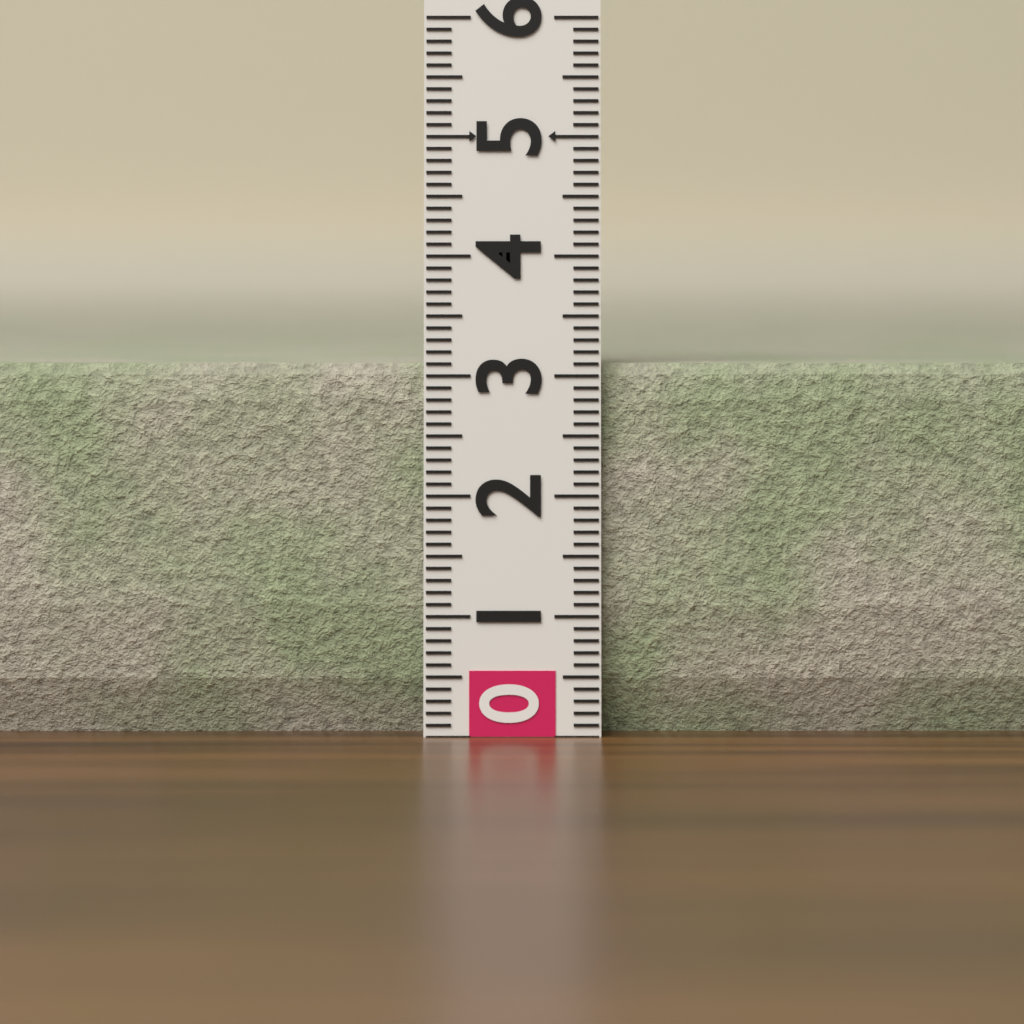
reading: 3.1 (no unit)
